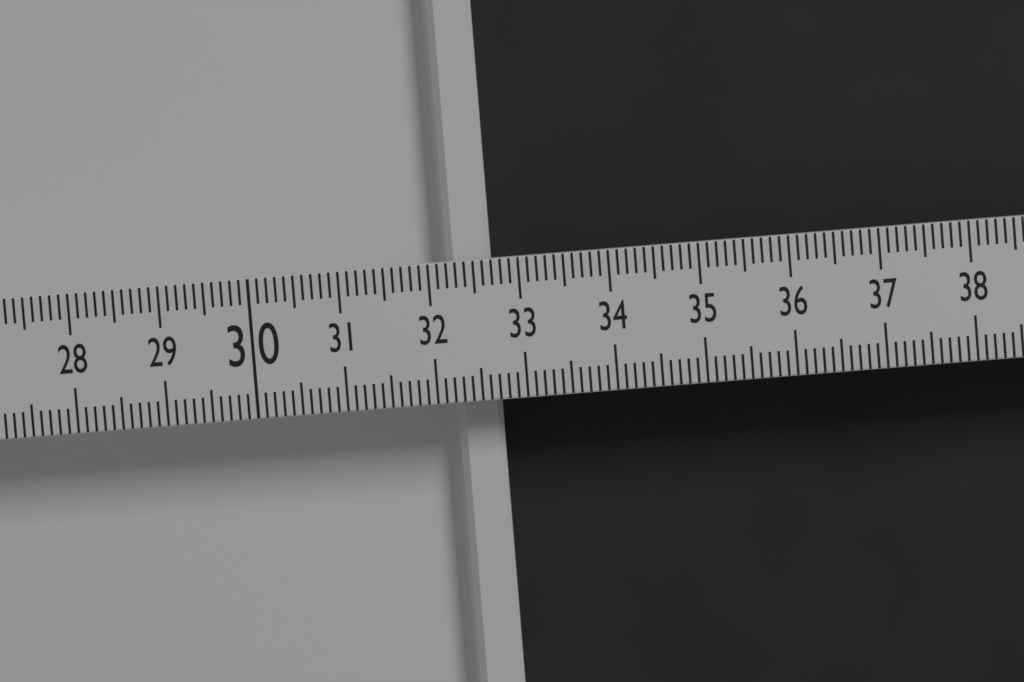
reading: 32.7 (no unit)
